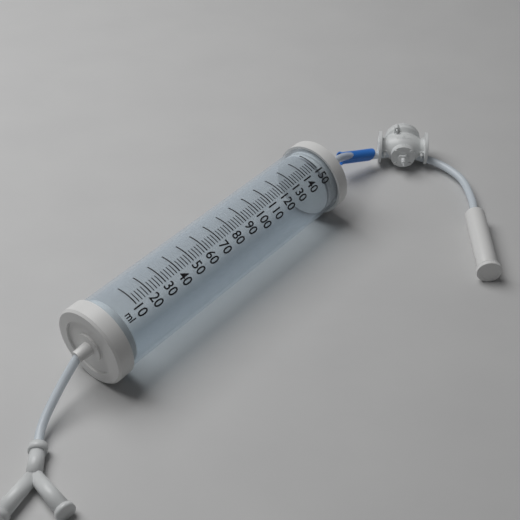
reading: 150 ml
